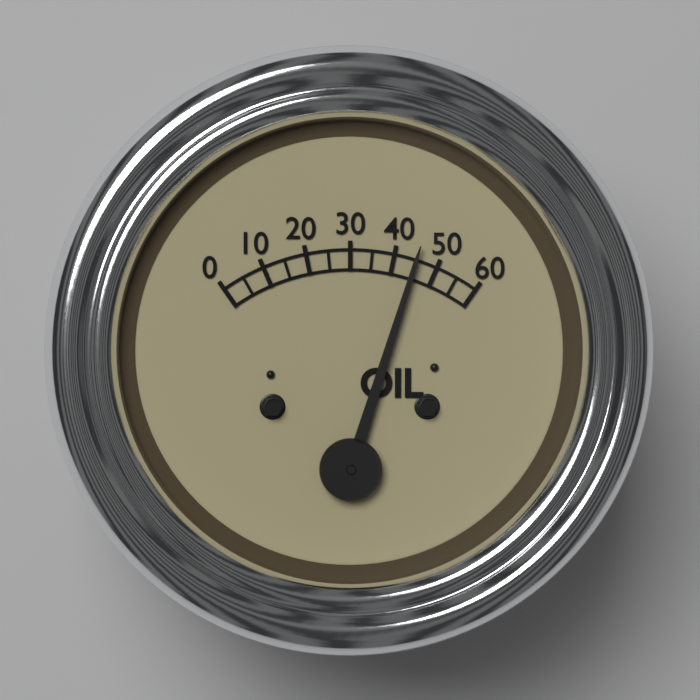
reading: 45 (no unit)
